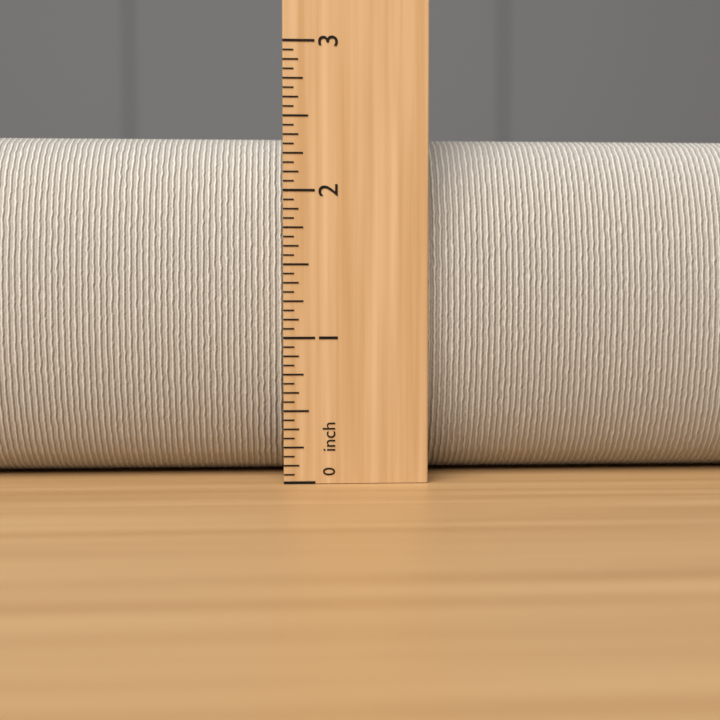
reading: 2.4375 inch
